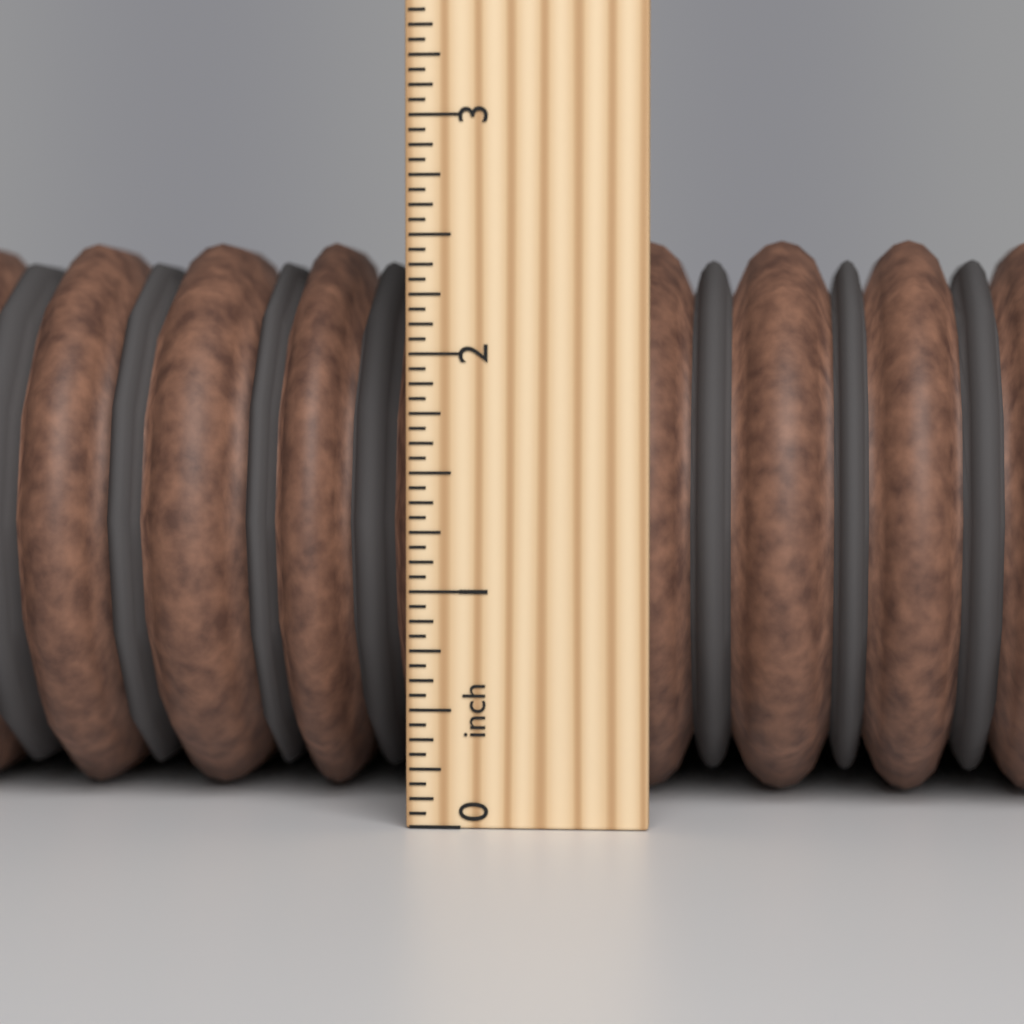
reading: 2.5625 inch
